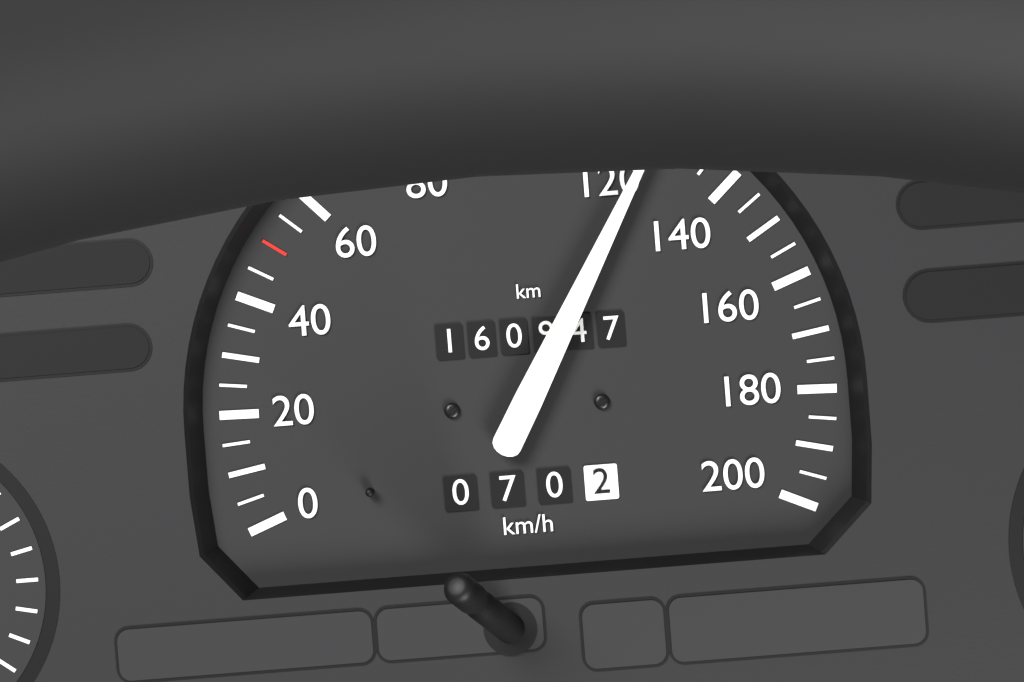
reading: 125 km/h
